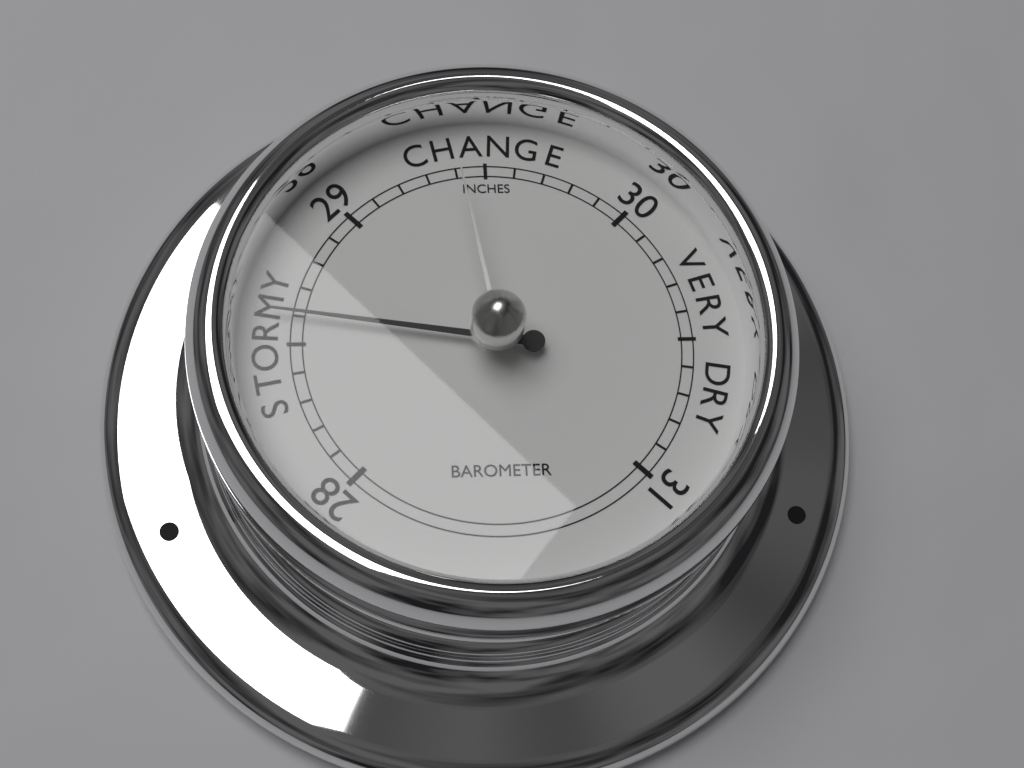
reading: 28.6 inHg
